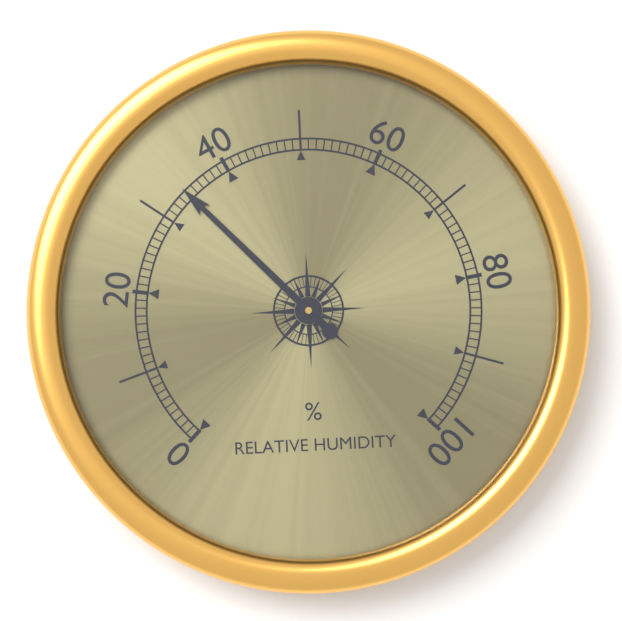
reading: 34 %
